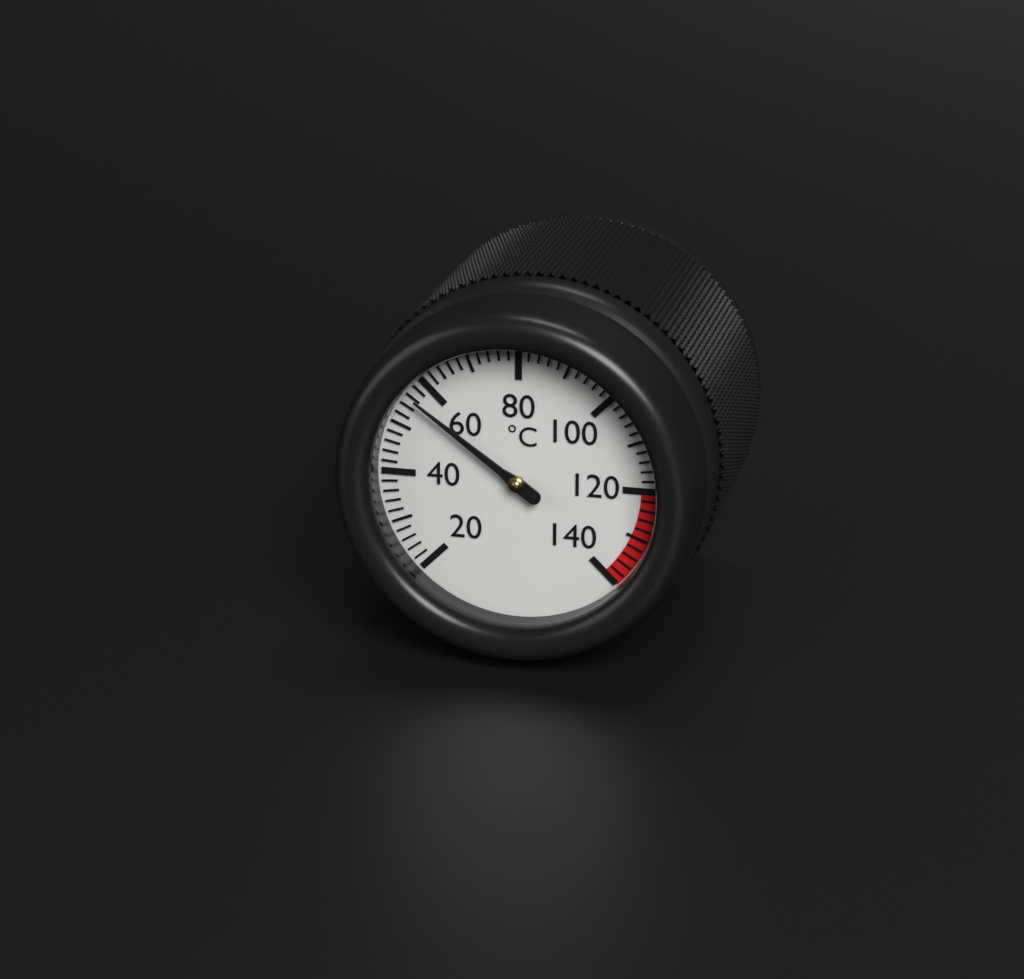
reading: 56 °C
